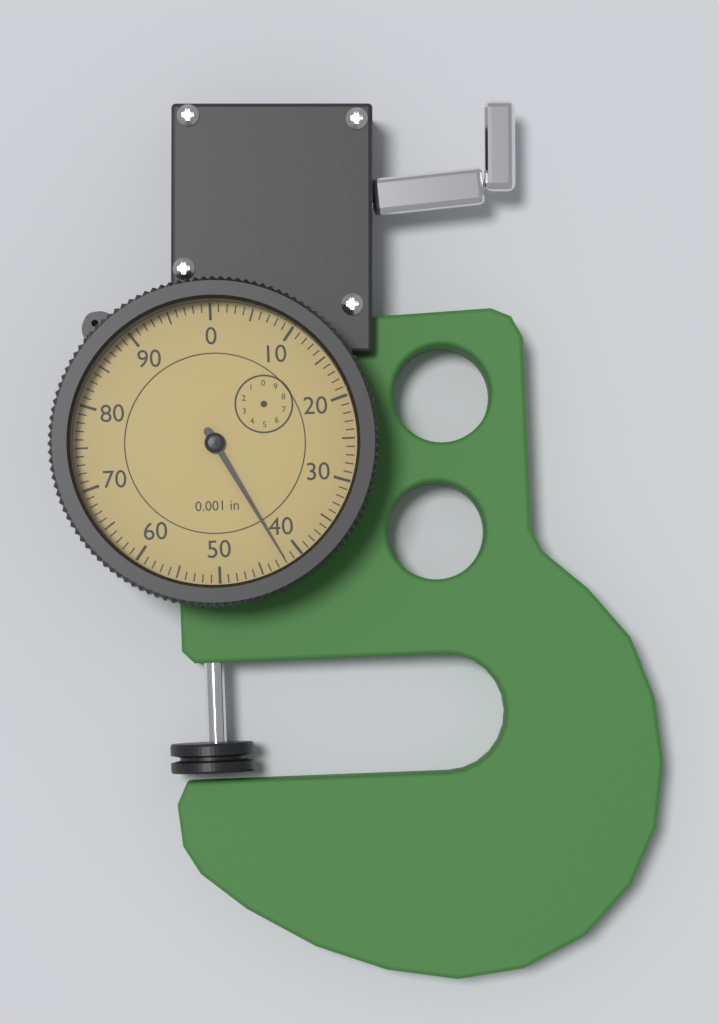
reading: 42 0.001 in
